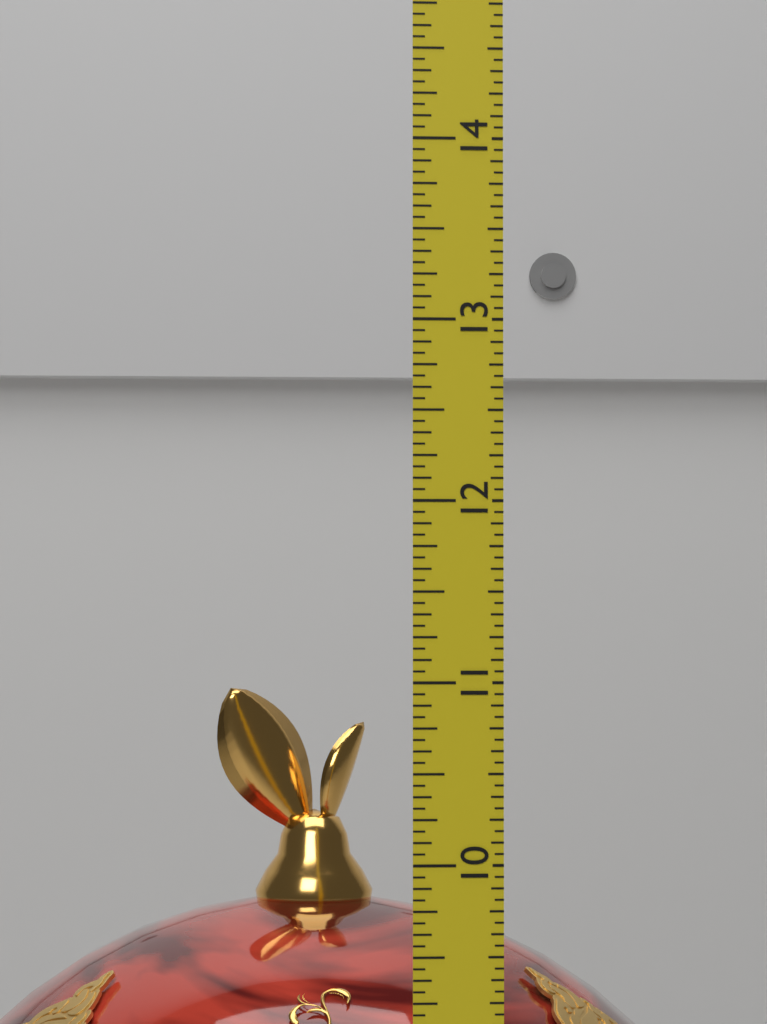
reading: 10.8750 (no unit)
